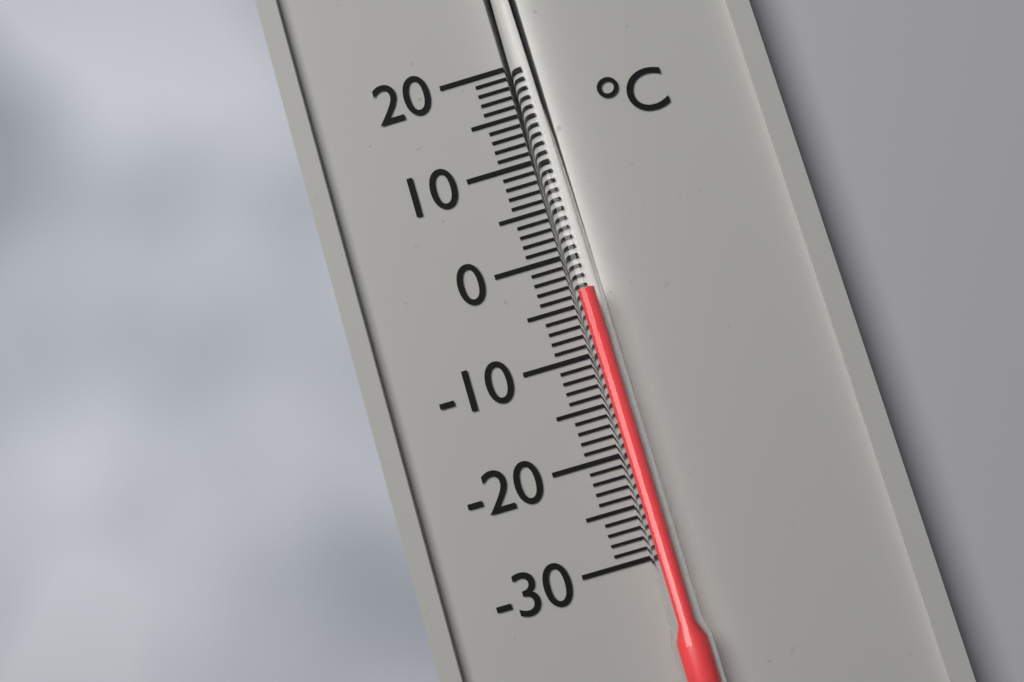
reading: -4 °C
